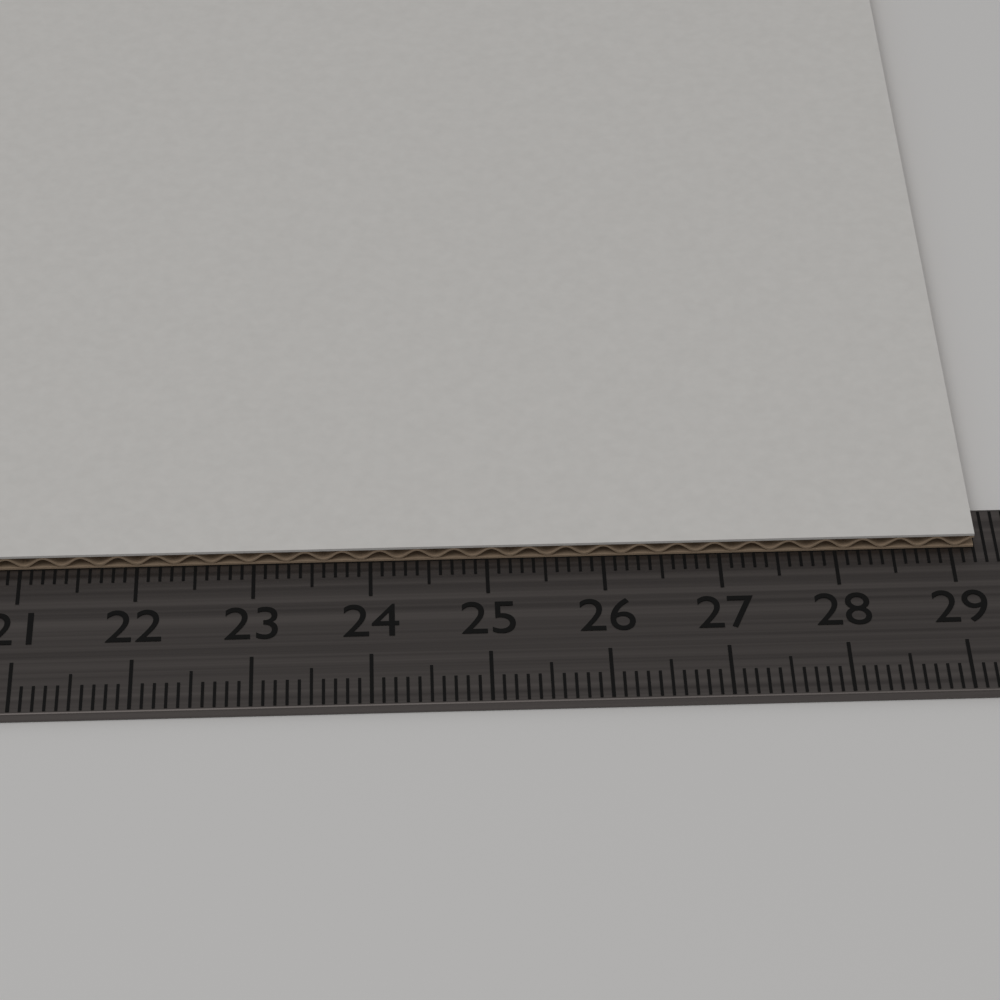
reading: 29.2 cm
